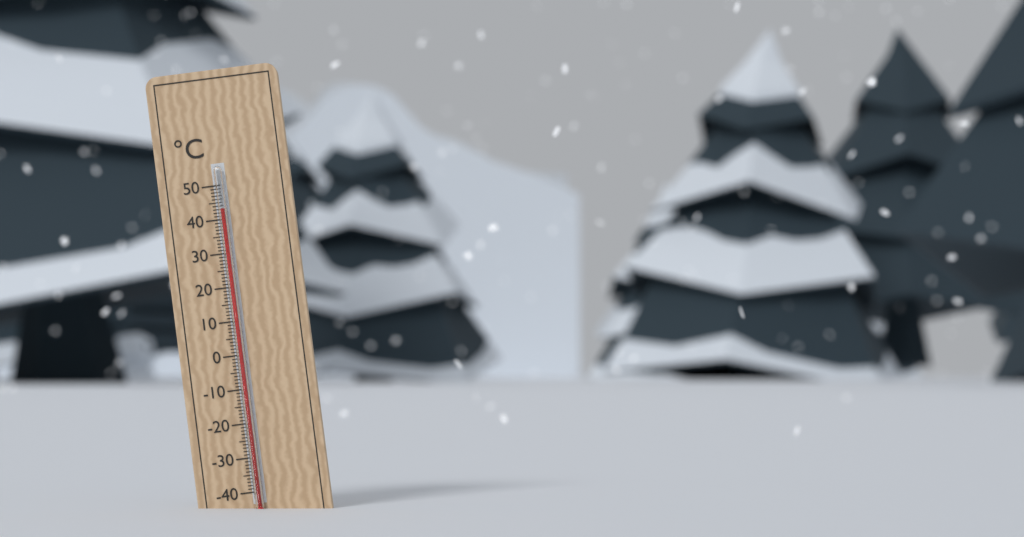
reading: 43 °C
